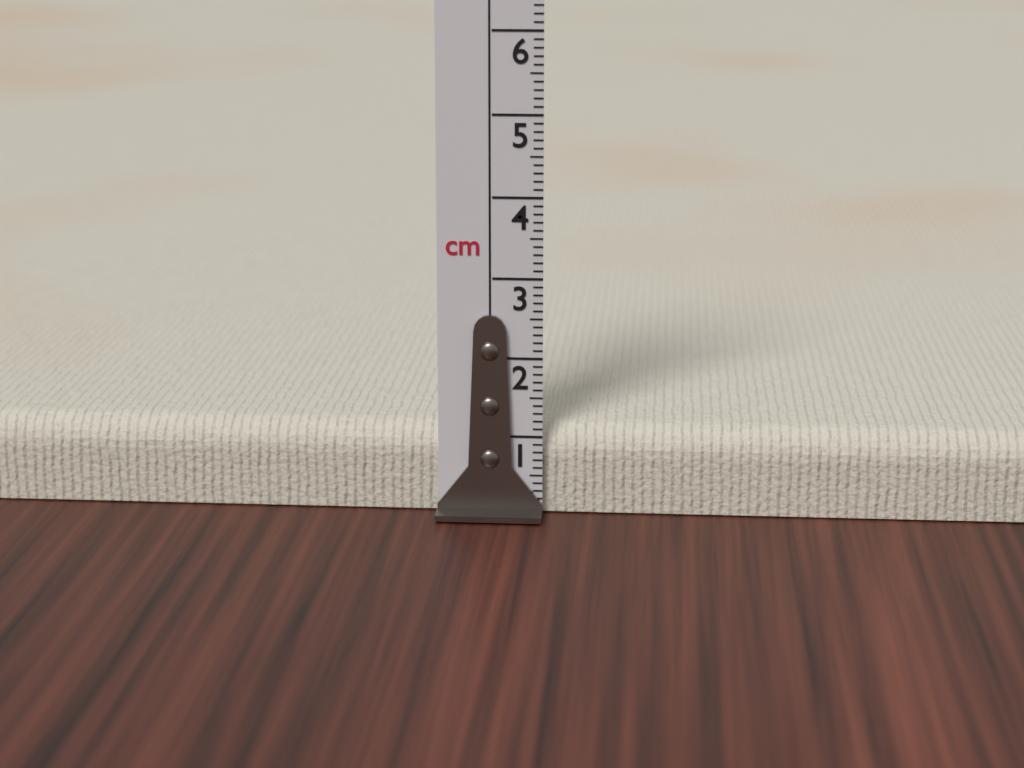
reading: 1.1 cm
